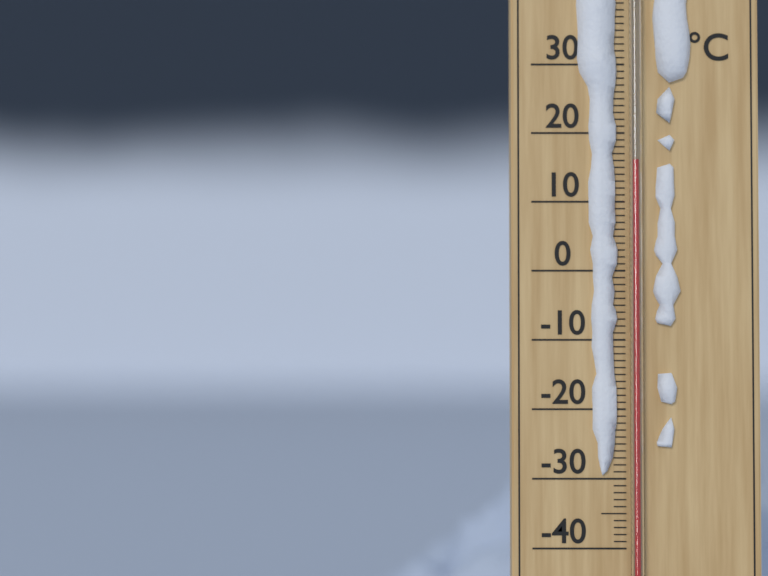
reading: 16 °C
